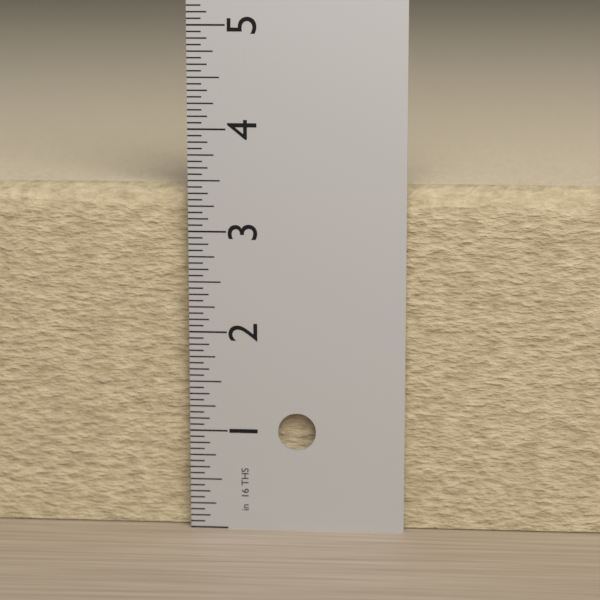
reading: 3.4375 in
